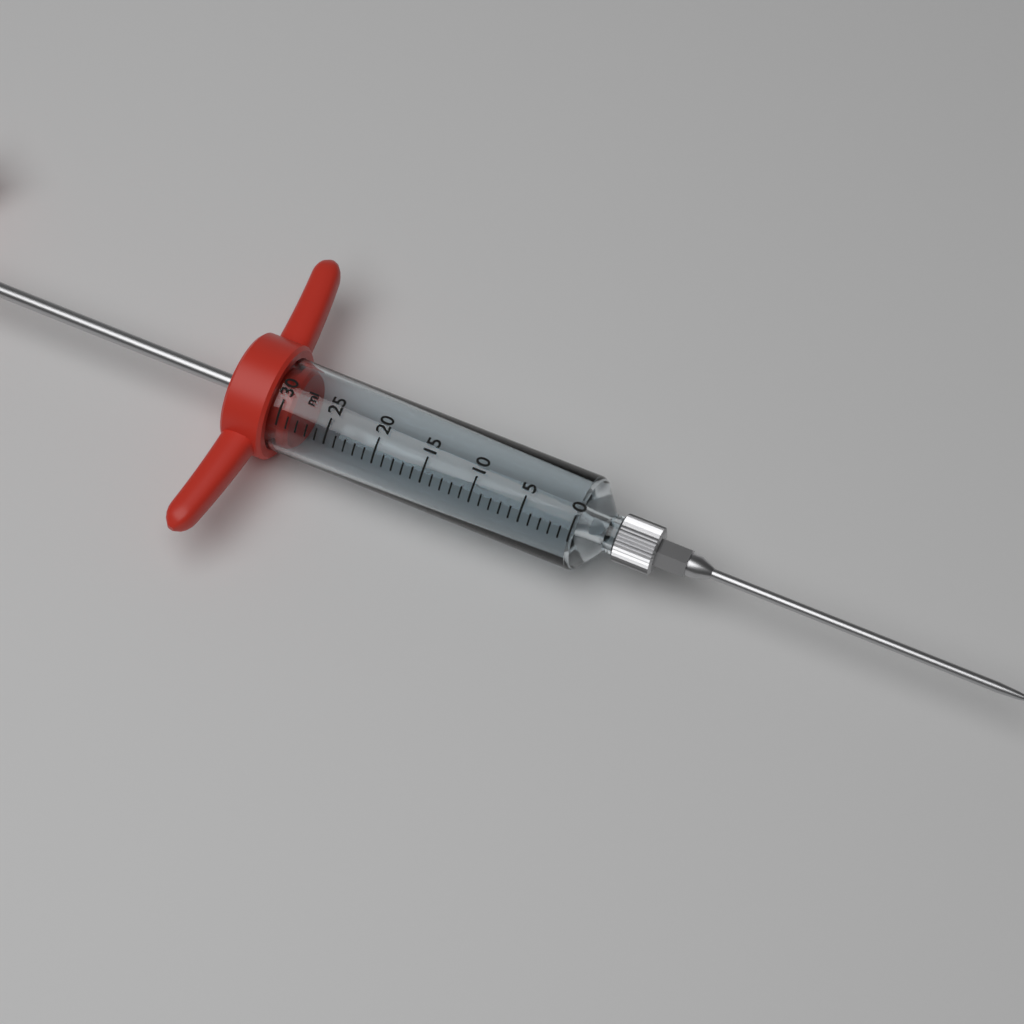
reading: 29 ml
